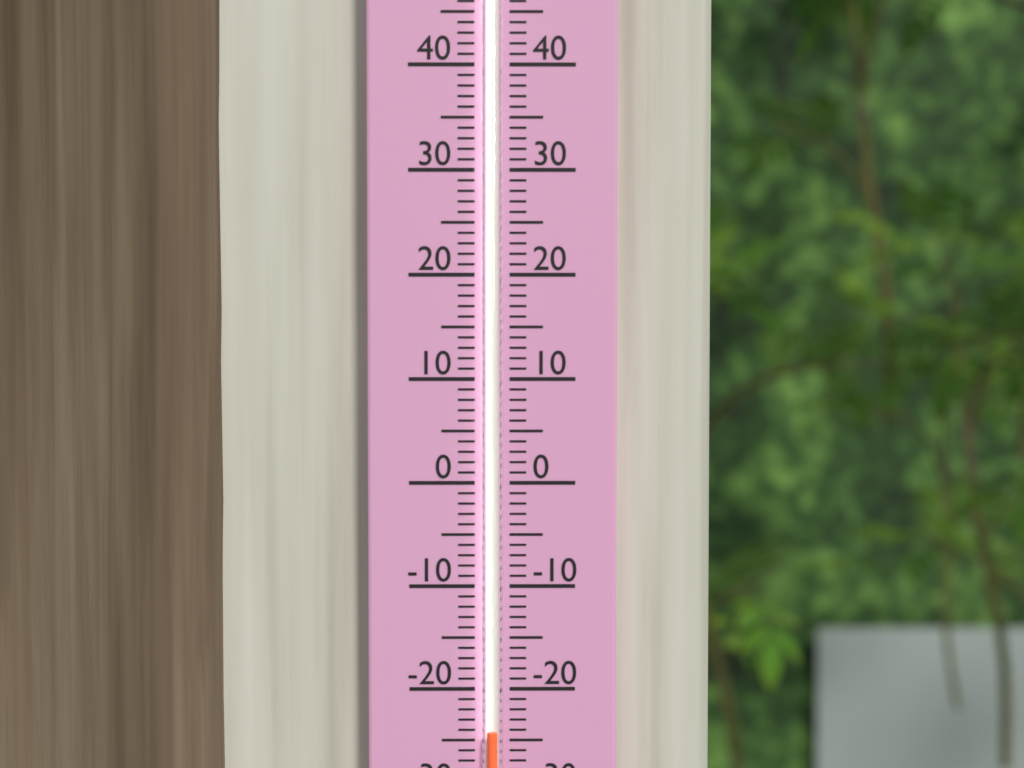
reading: -24 (no unit)
